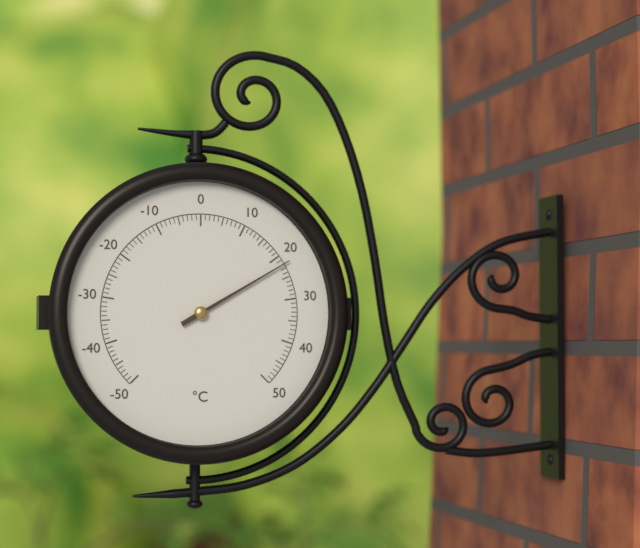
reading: 22 °C
